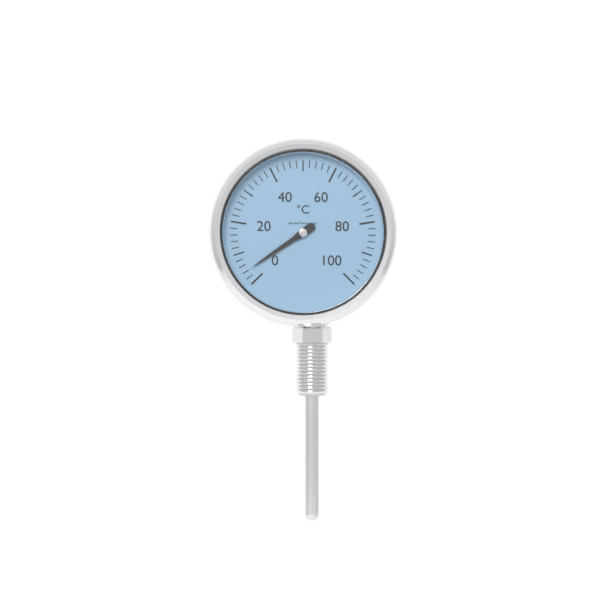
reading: 4 °C
